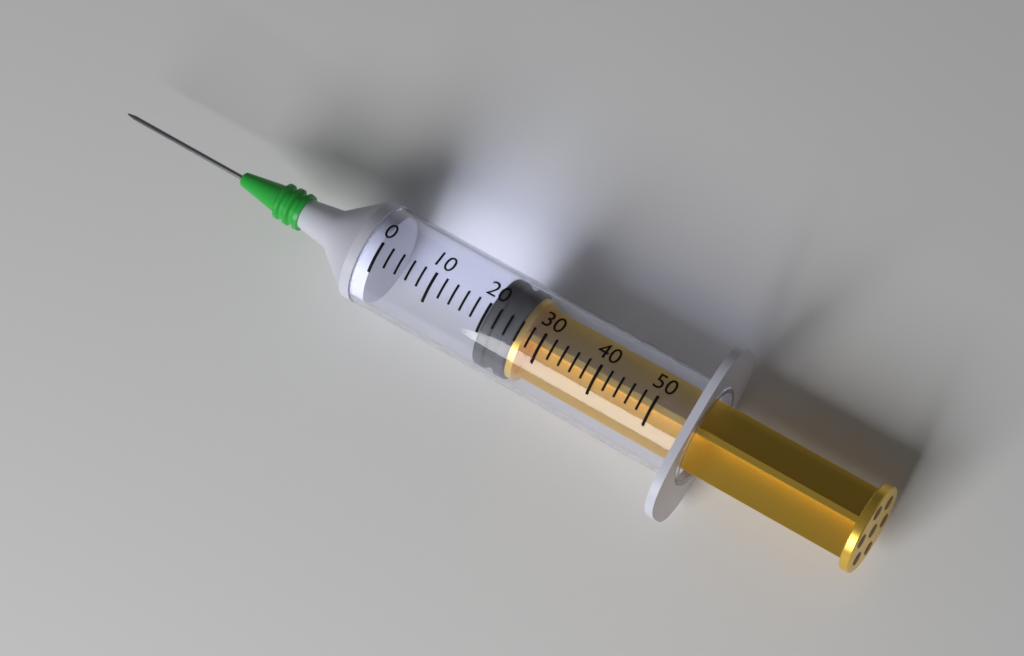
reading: 20 (no unit)
